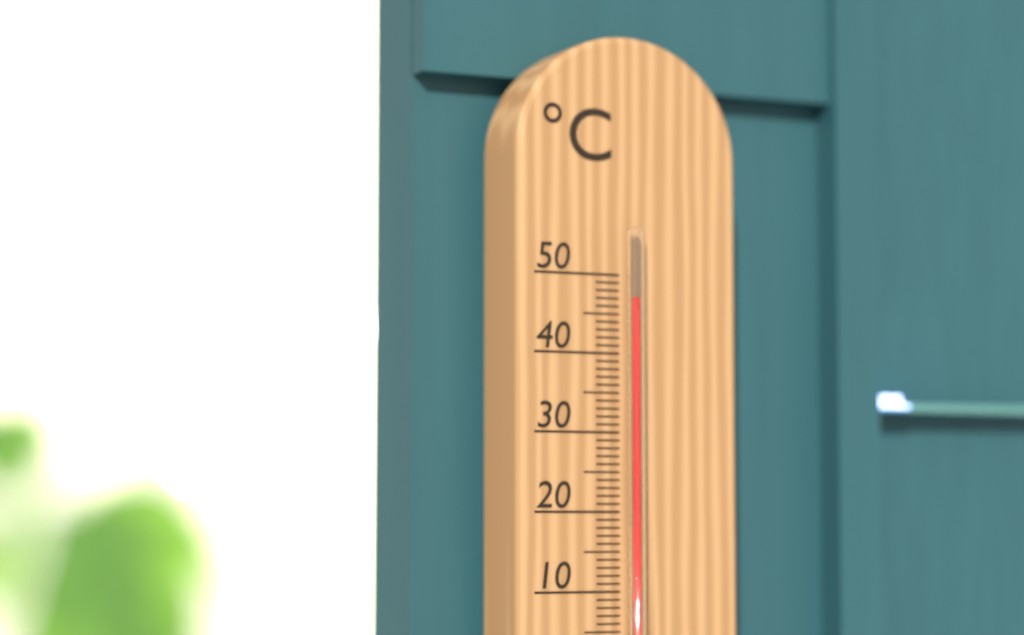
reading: 47 °C
